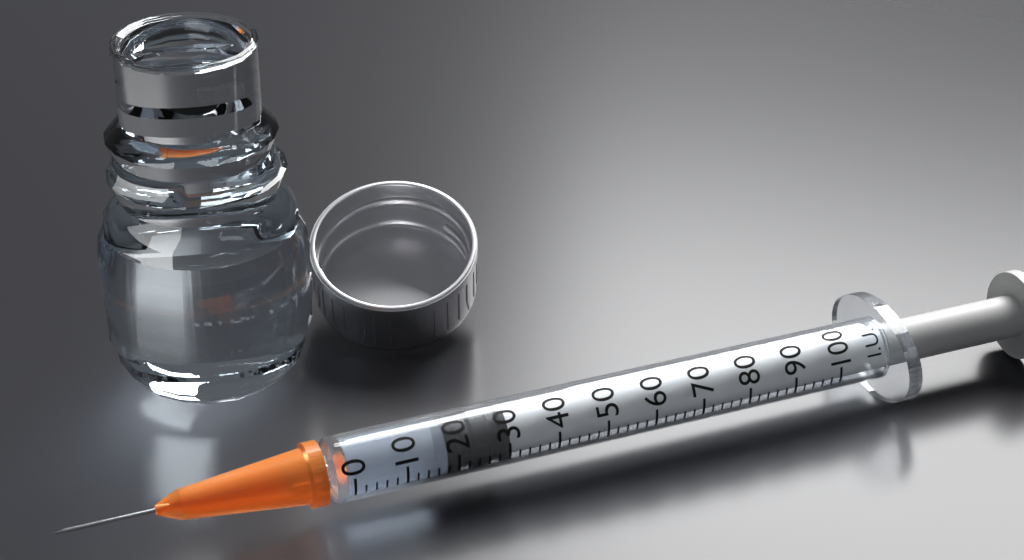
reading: 18 I.U.
